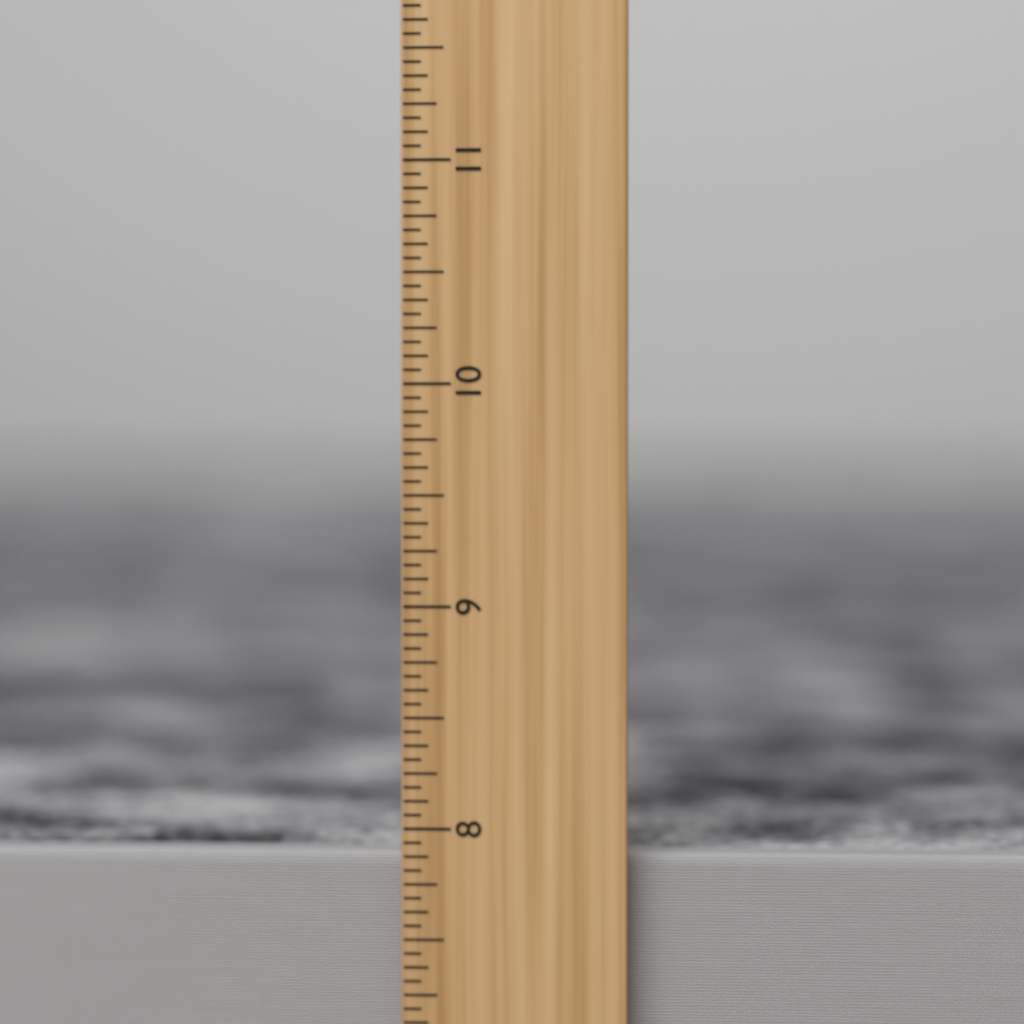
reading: 7.8750 inch
